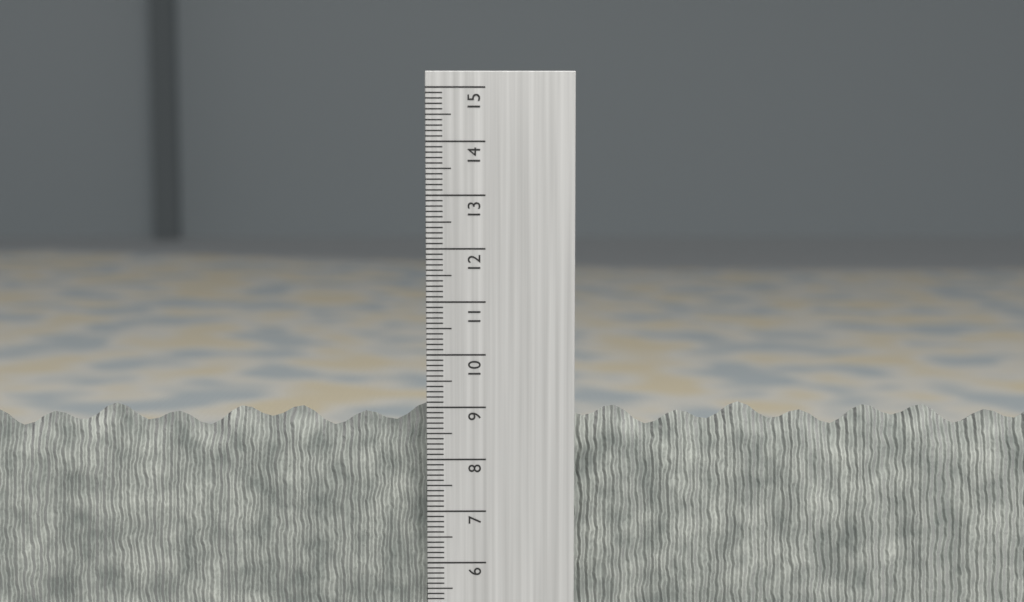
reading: 9.0 cm
